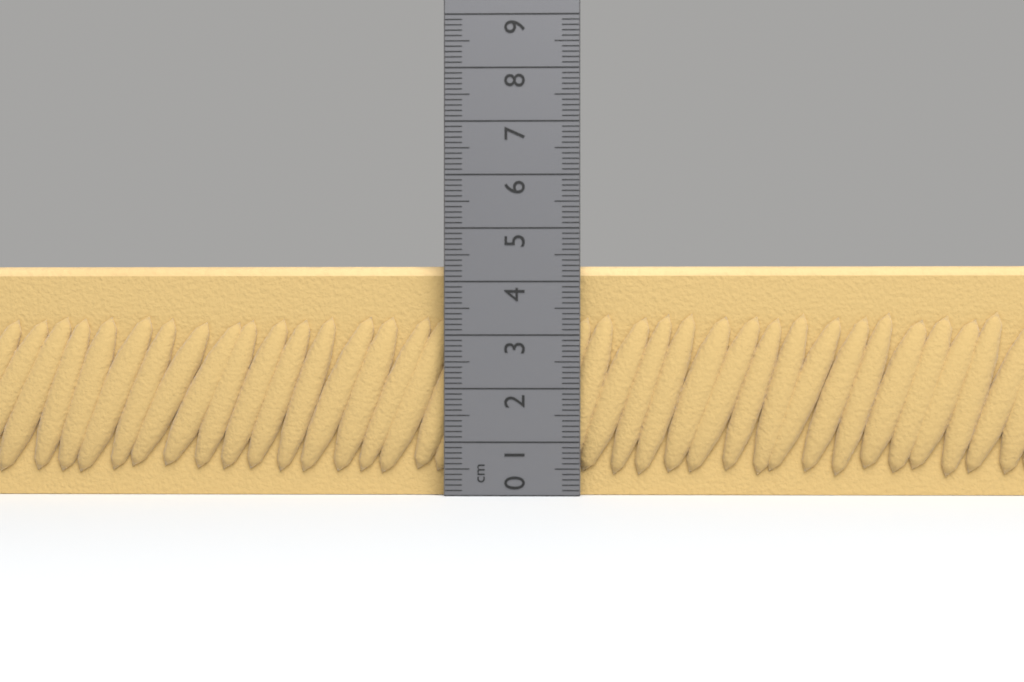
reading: 4.3 cm
